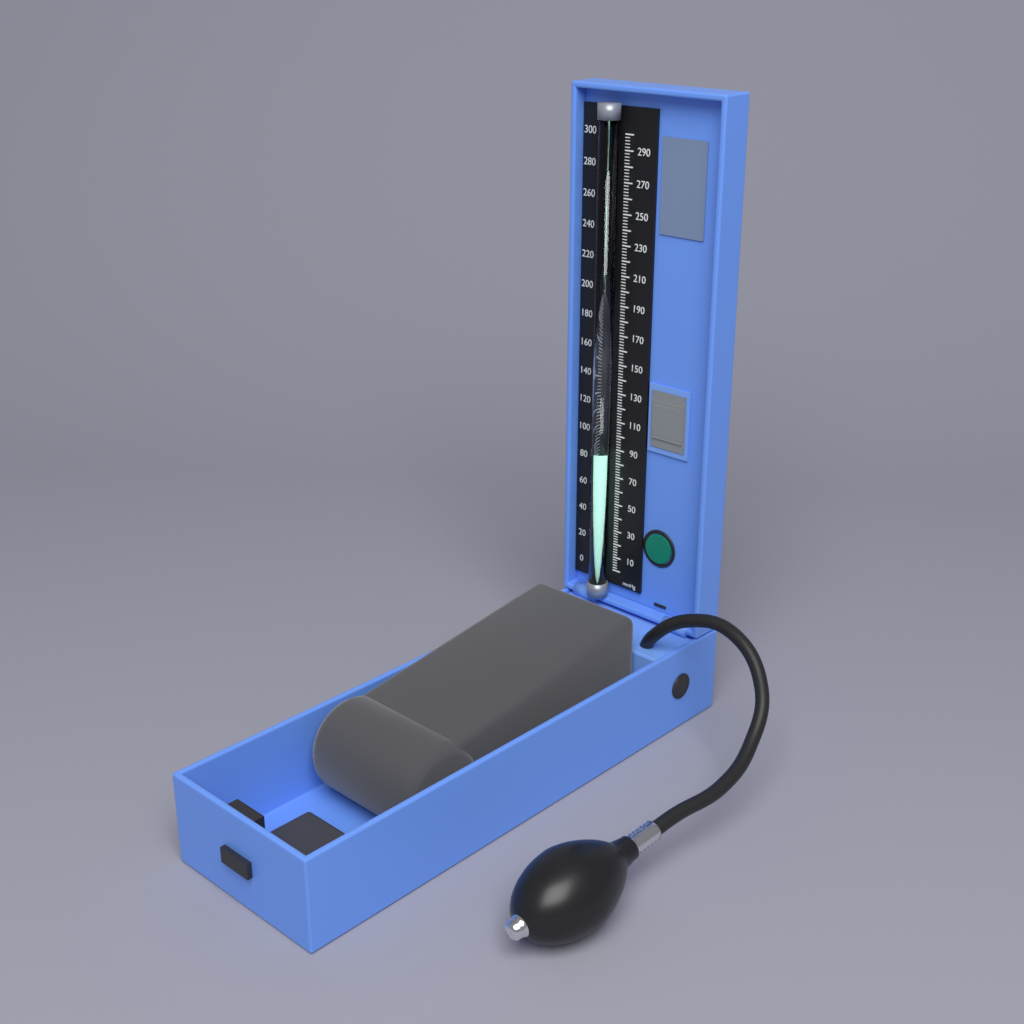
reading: 88 mmHg
